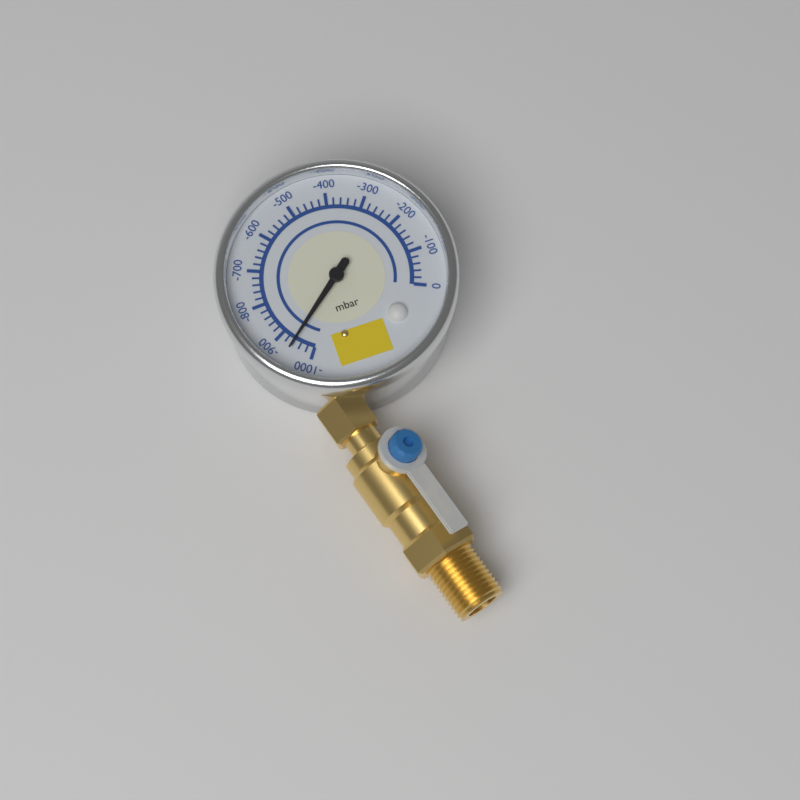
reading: -940 mbar
